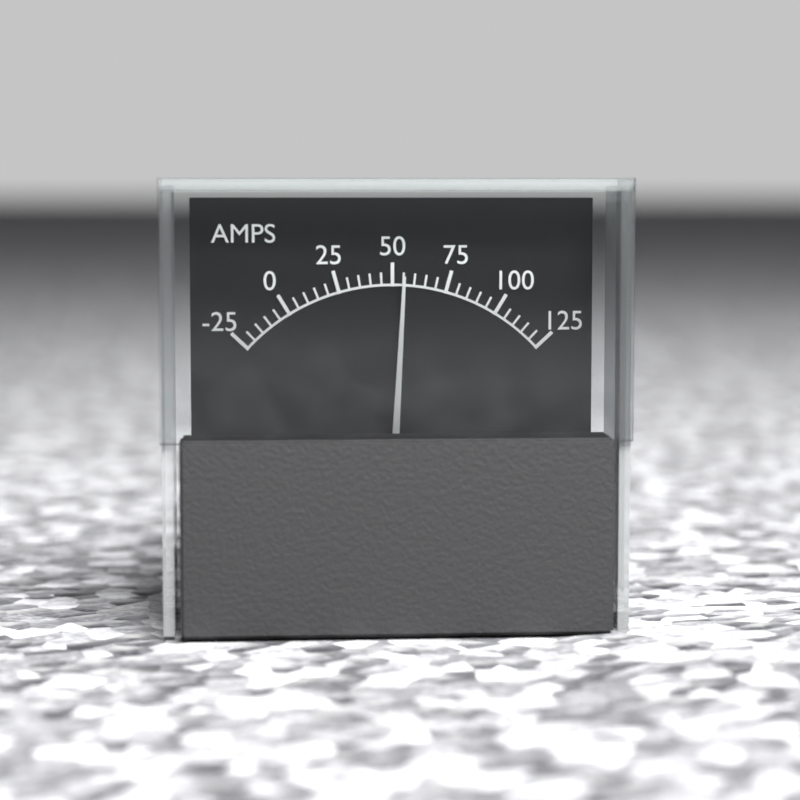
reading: 55 A
